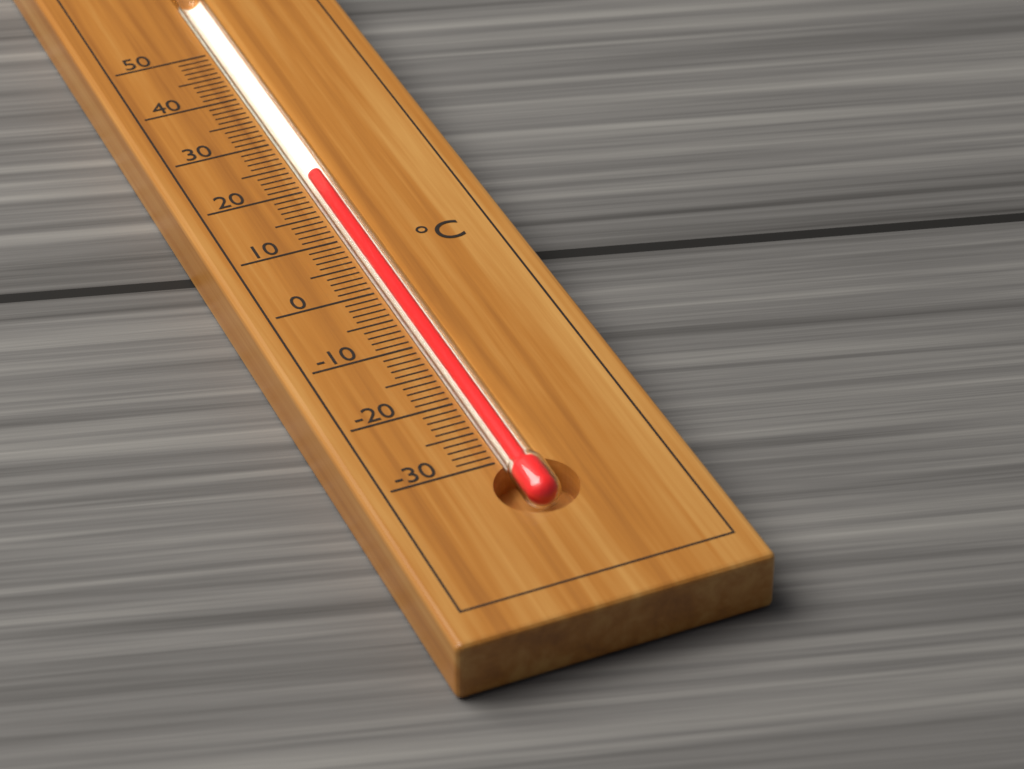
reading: 22 °C
